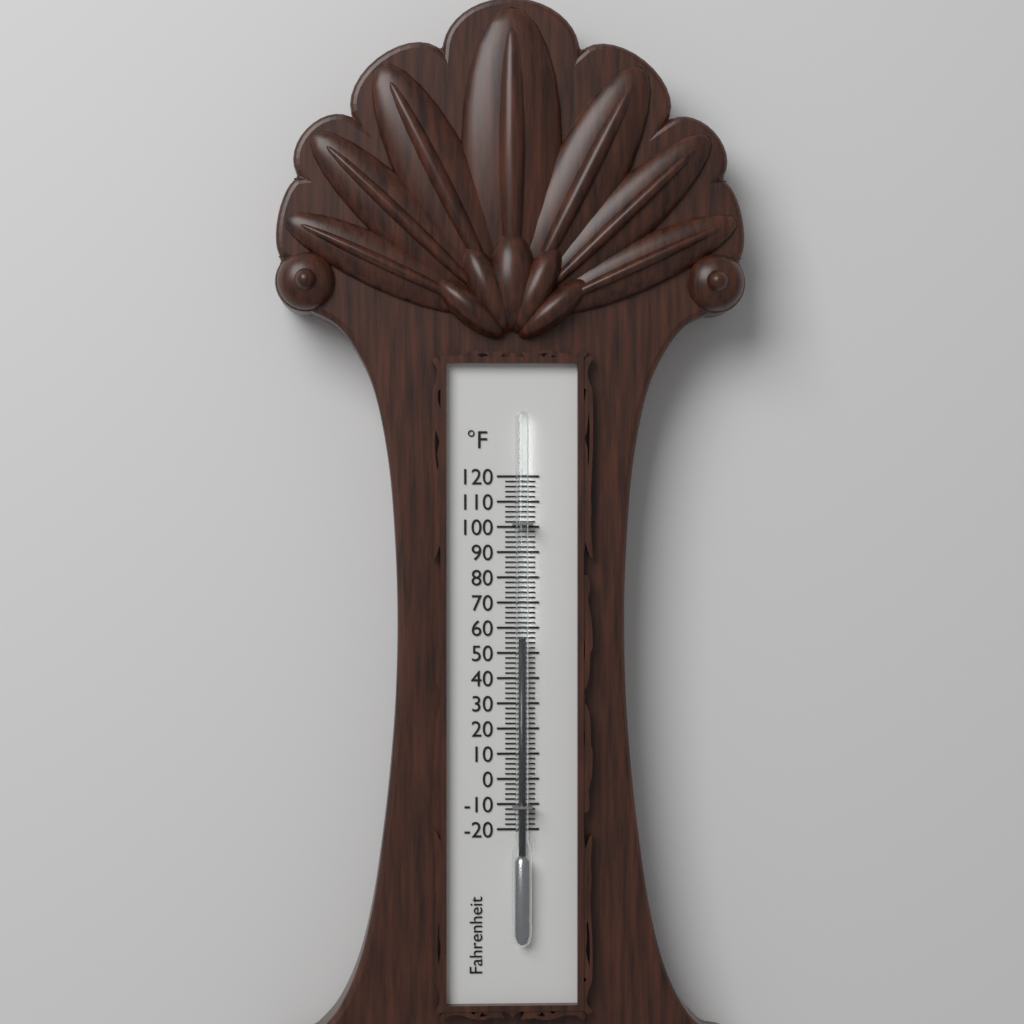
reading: 56 °F
